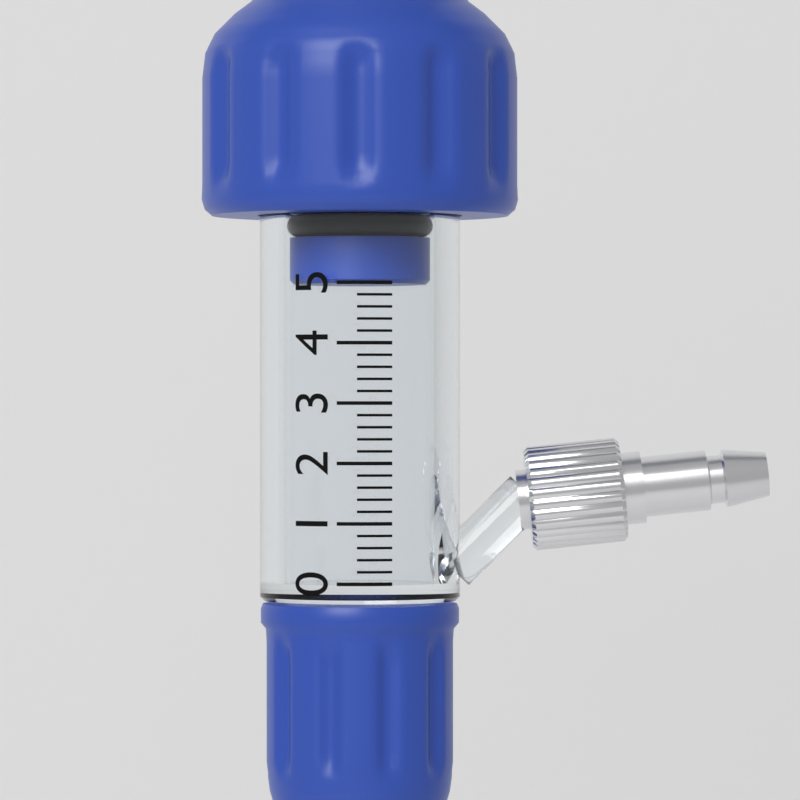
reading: 5.0 (no unit)
